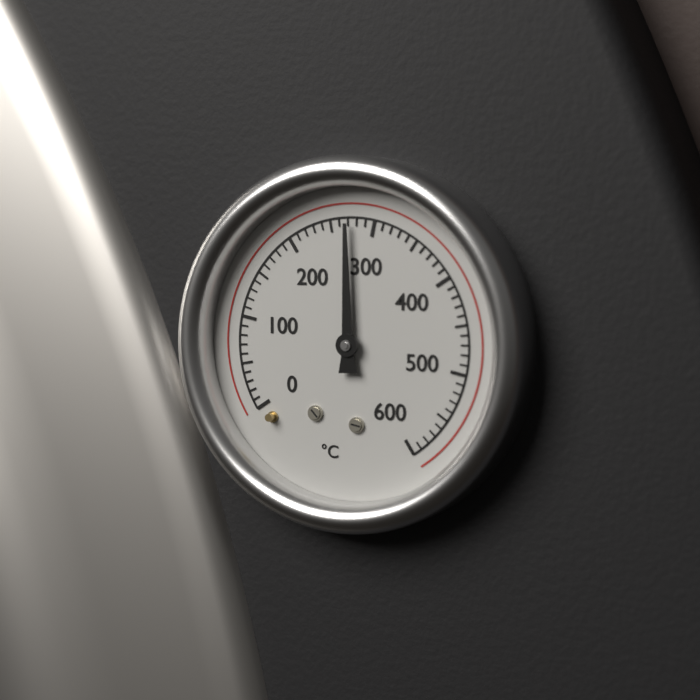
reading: 270 °C
